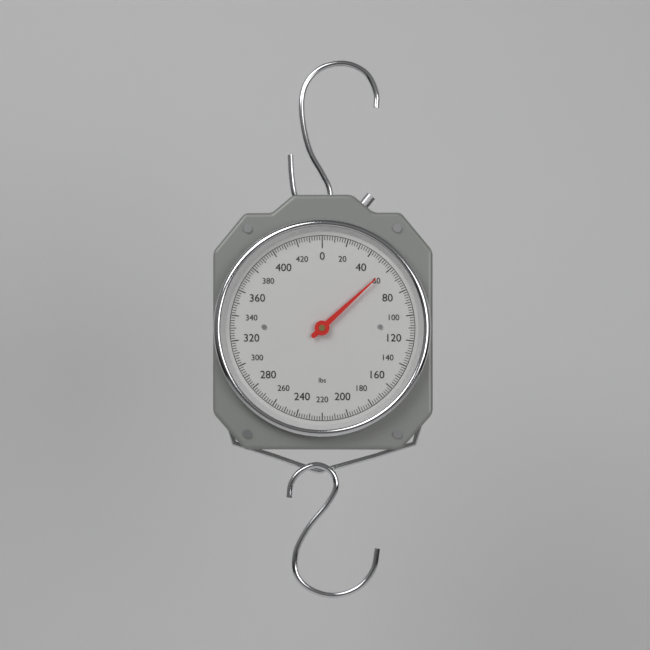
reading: 58 lbs
